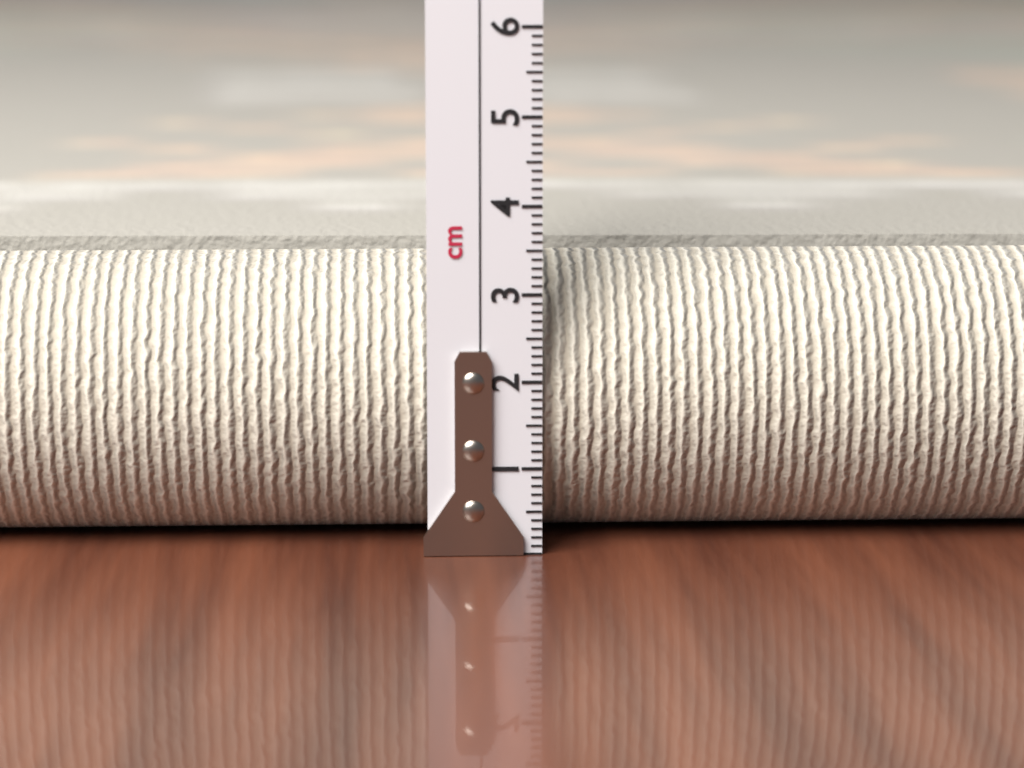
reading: 3.3 cm
